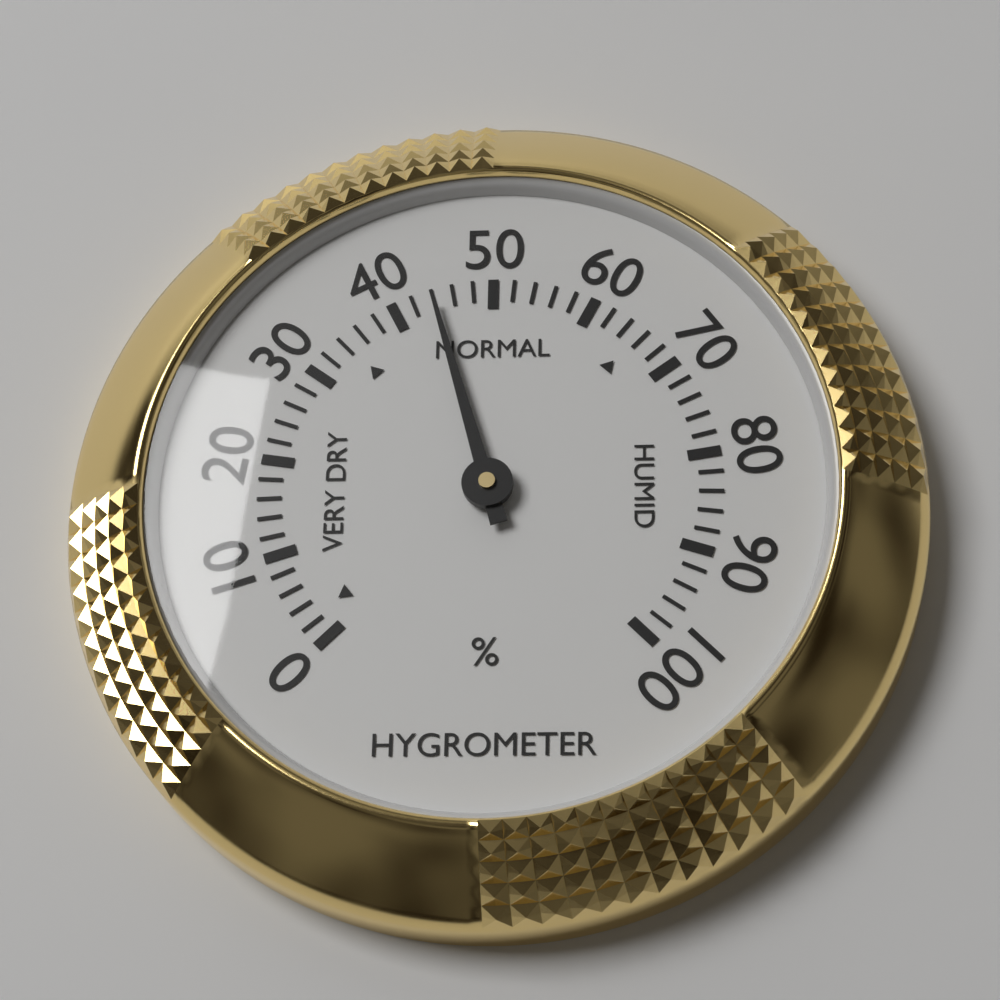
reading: 44 %
